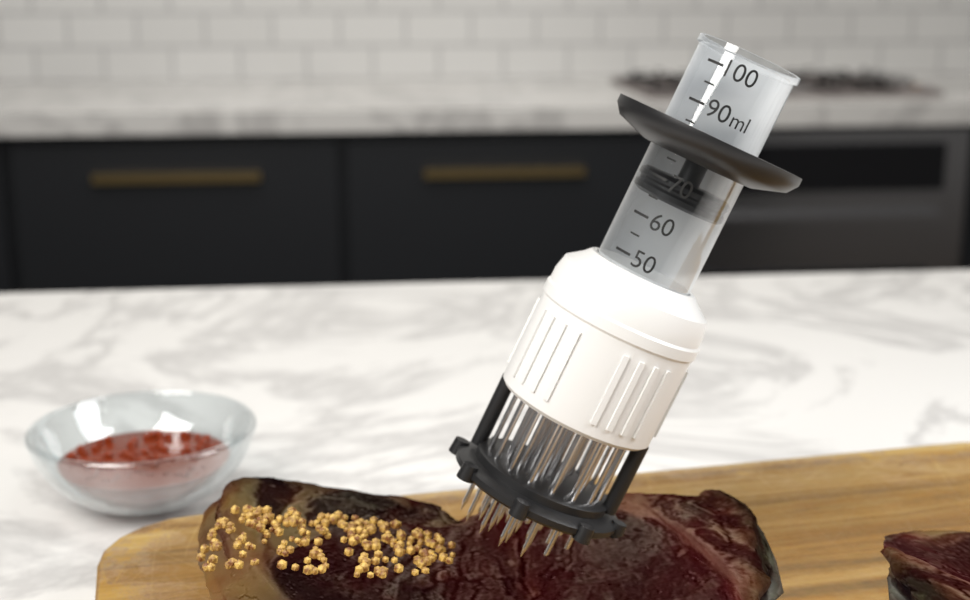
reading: 65 ml
